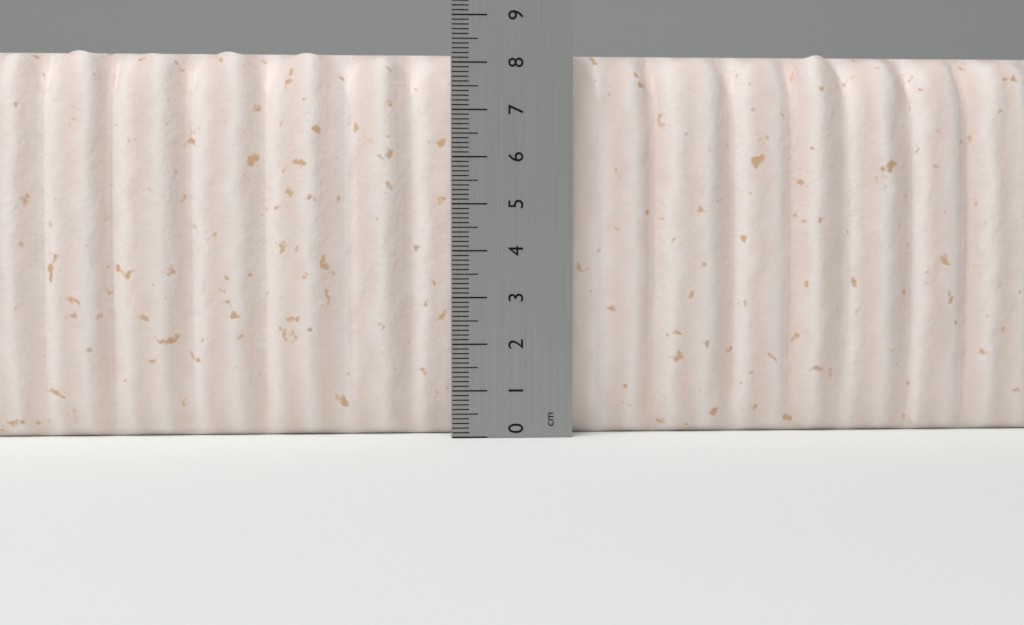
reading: 8.3 cm
